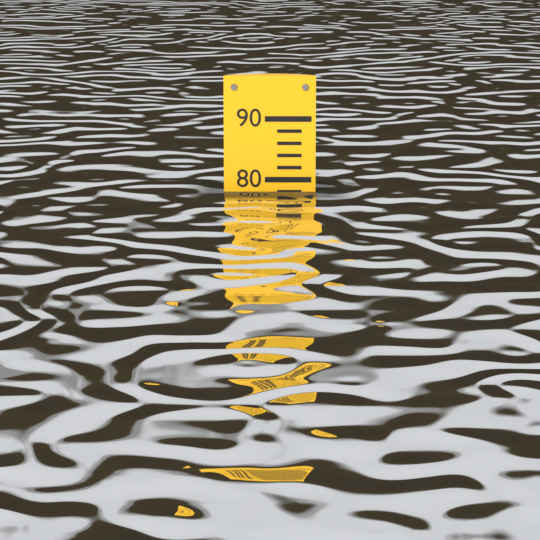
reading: 78 (no unit)
